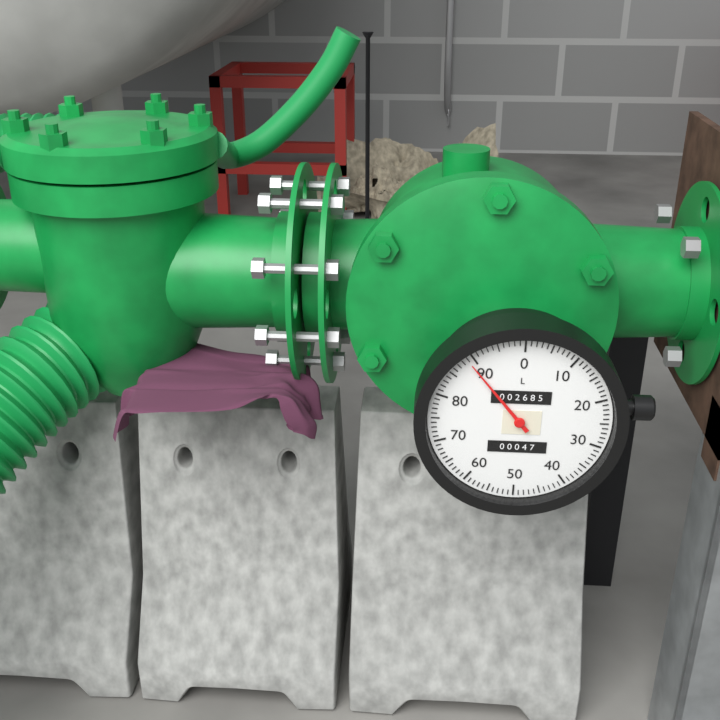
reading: 89 L
